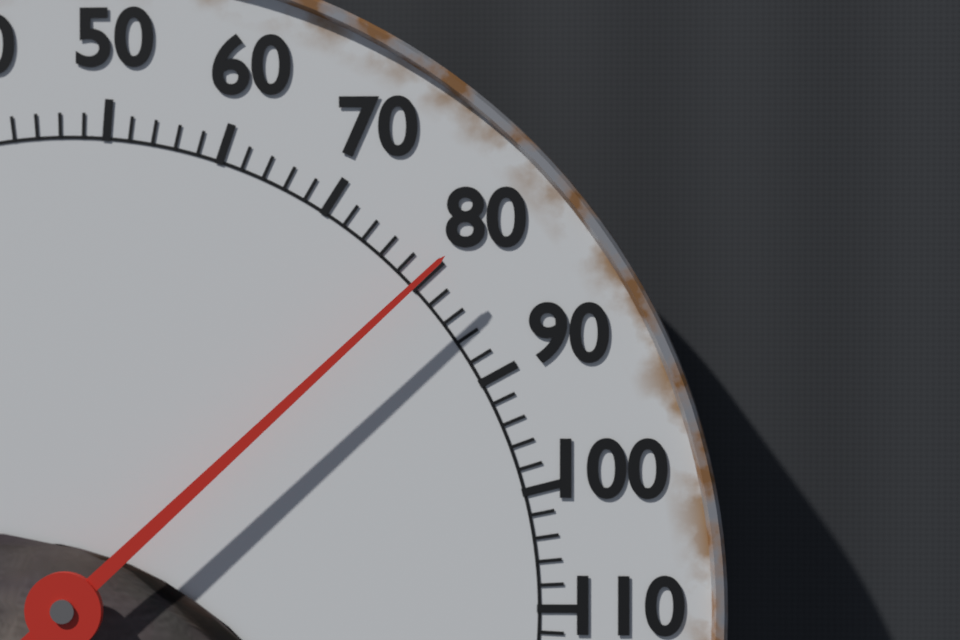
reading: 80 °F
